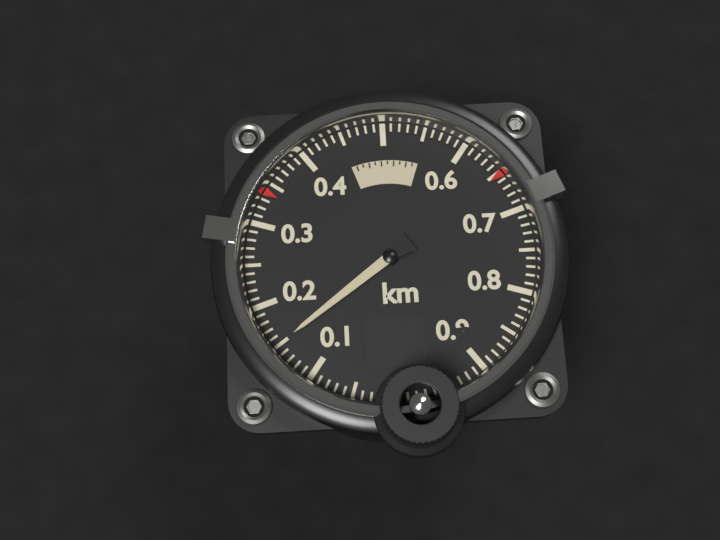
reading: 0.15 km
